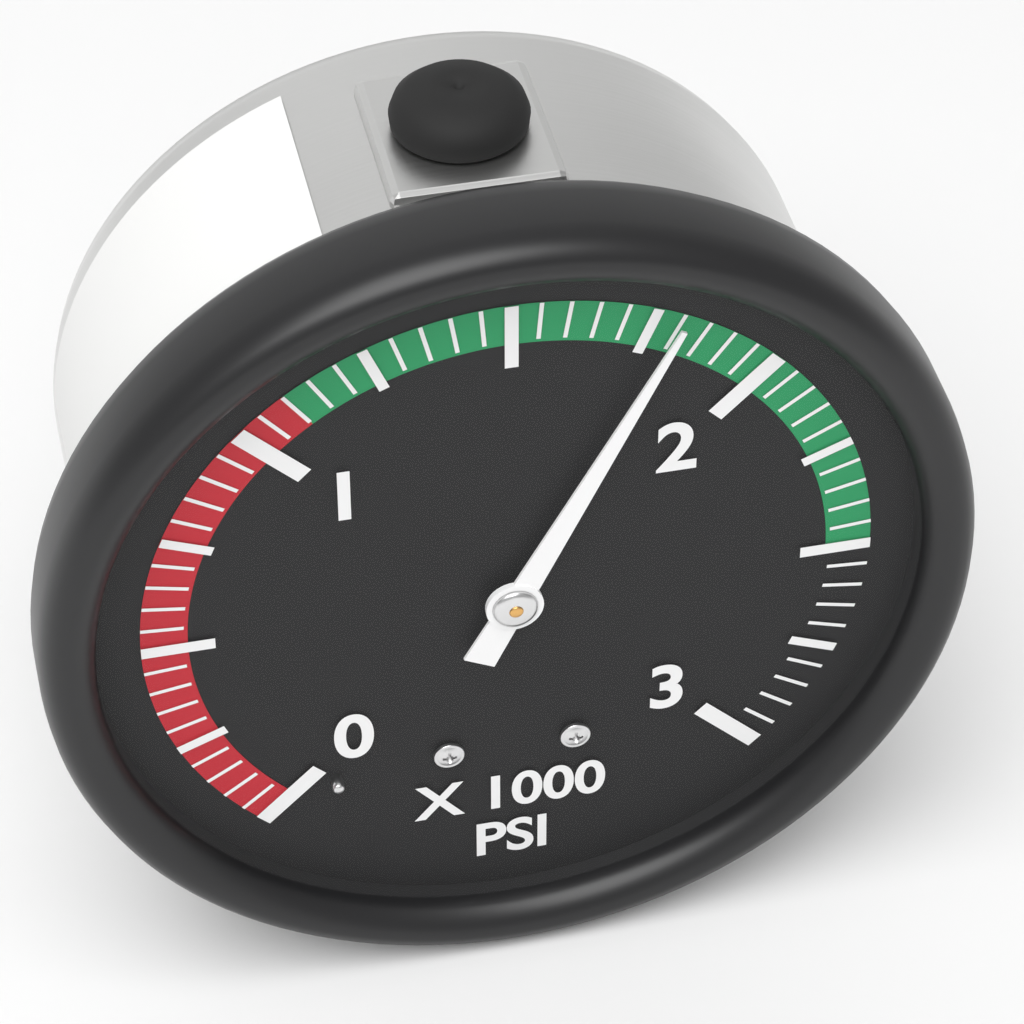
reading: 1800 psi
